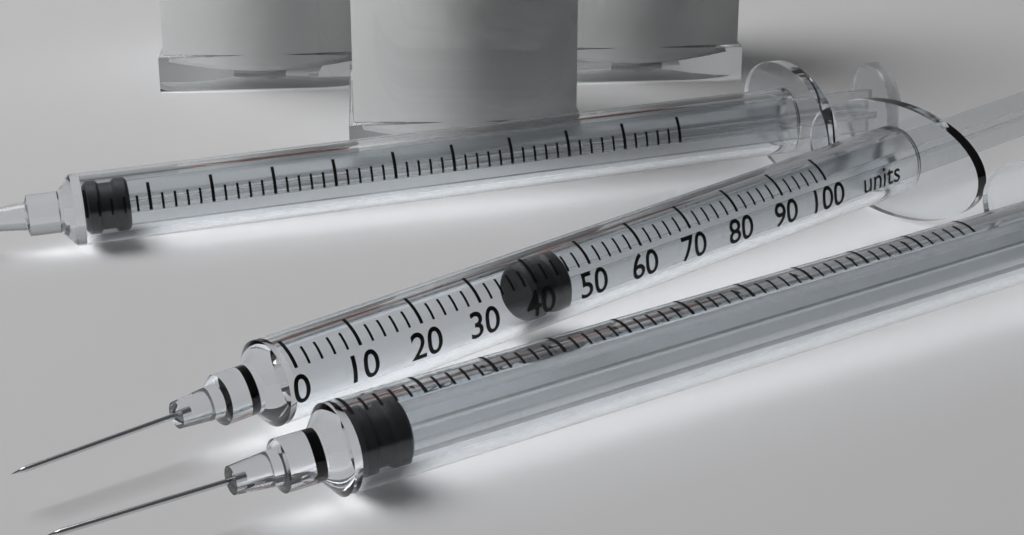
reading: 40 units
